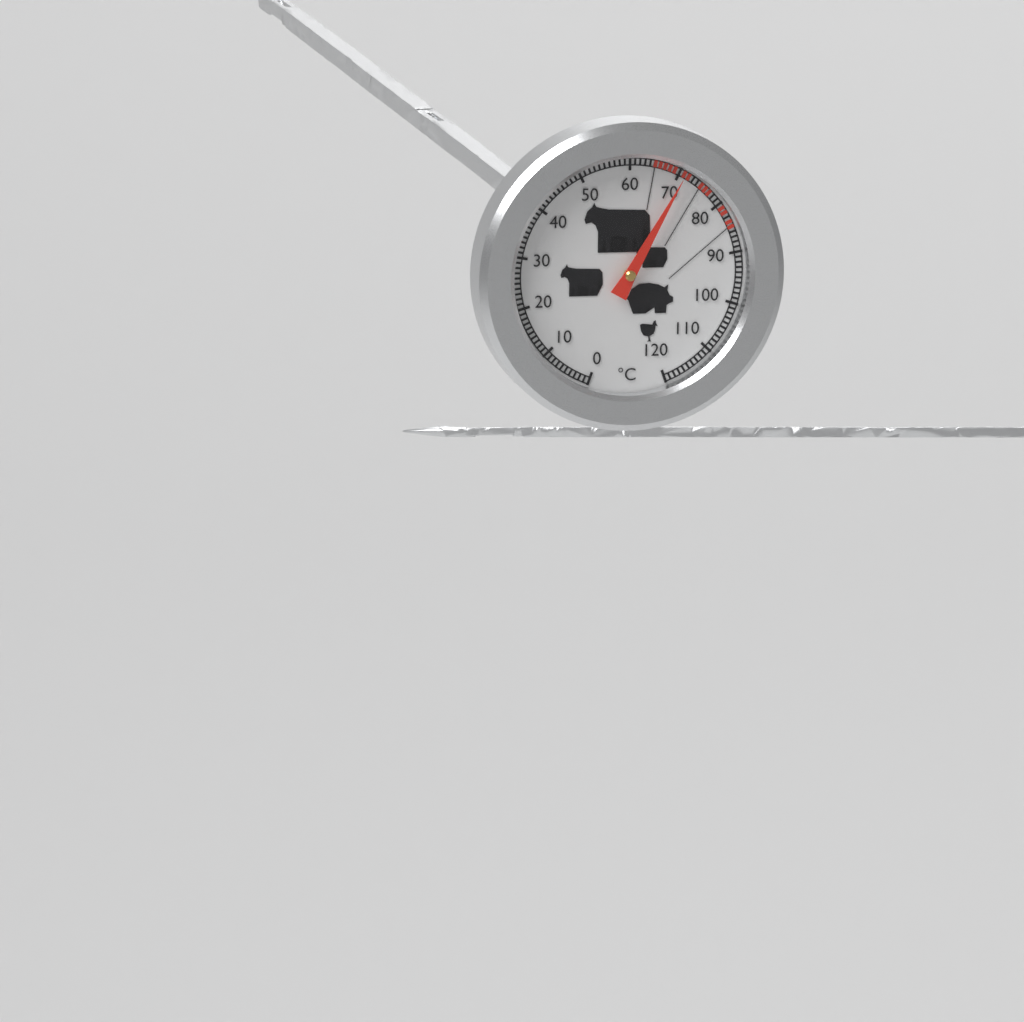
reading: 71 °C
